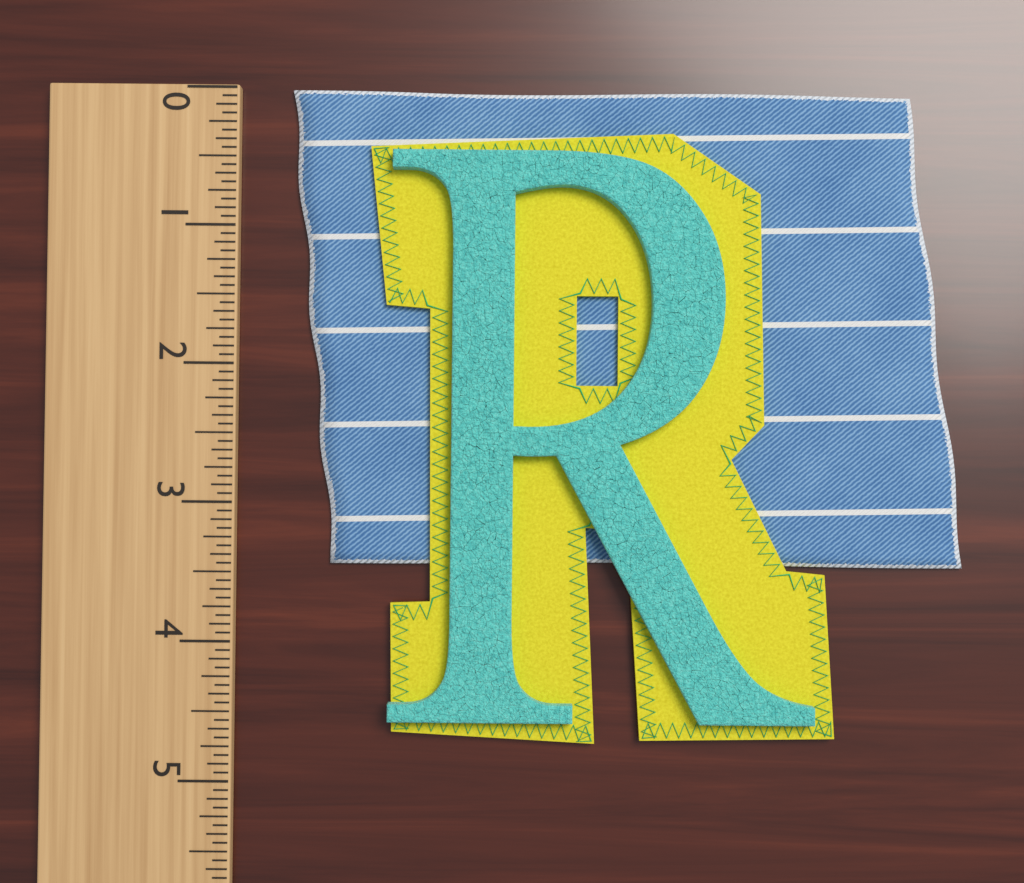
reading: 3.4375 (no unit)
